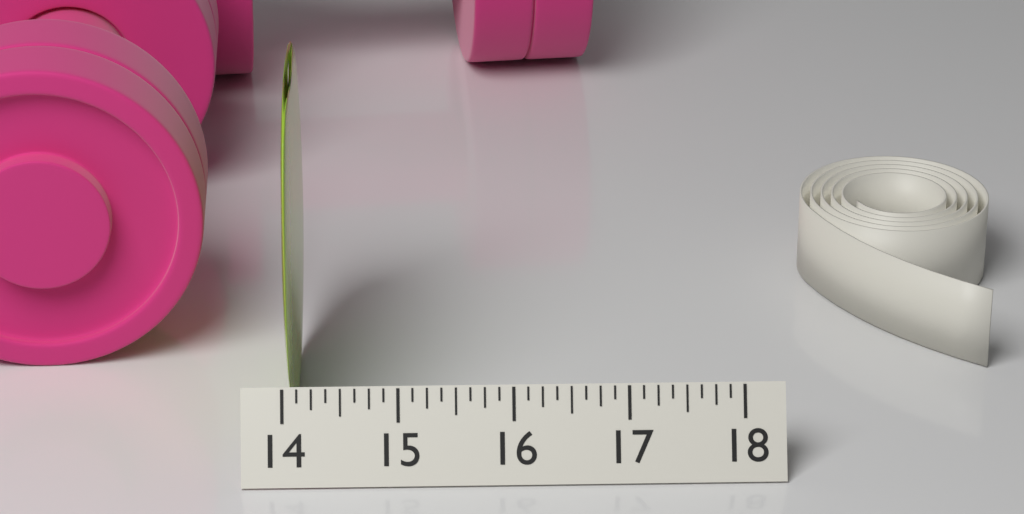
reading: 14.125 (no unit)
